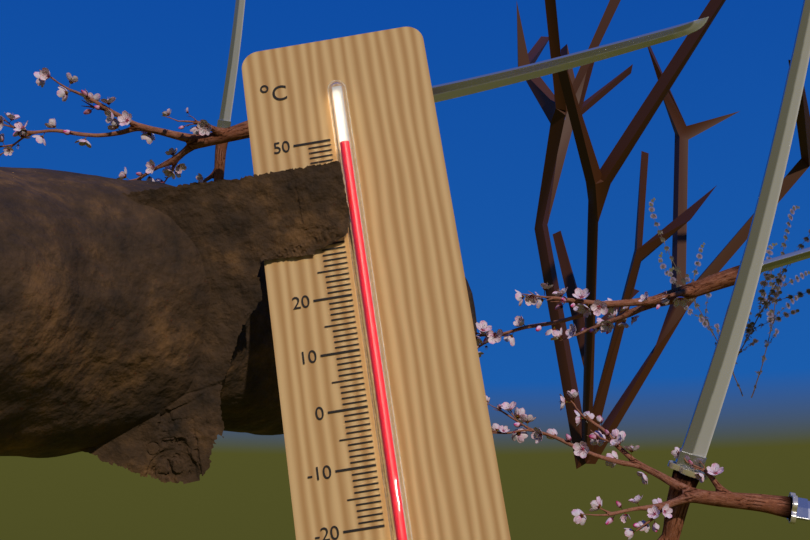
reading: 48 °C
